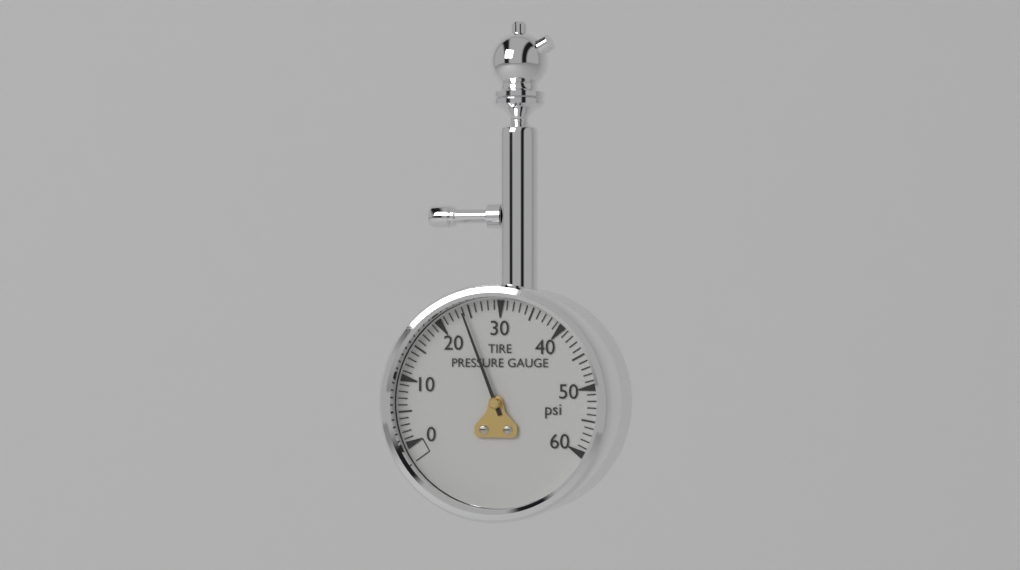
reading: 24 psi
